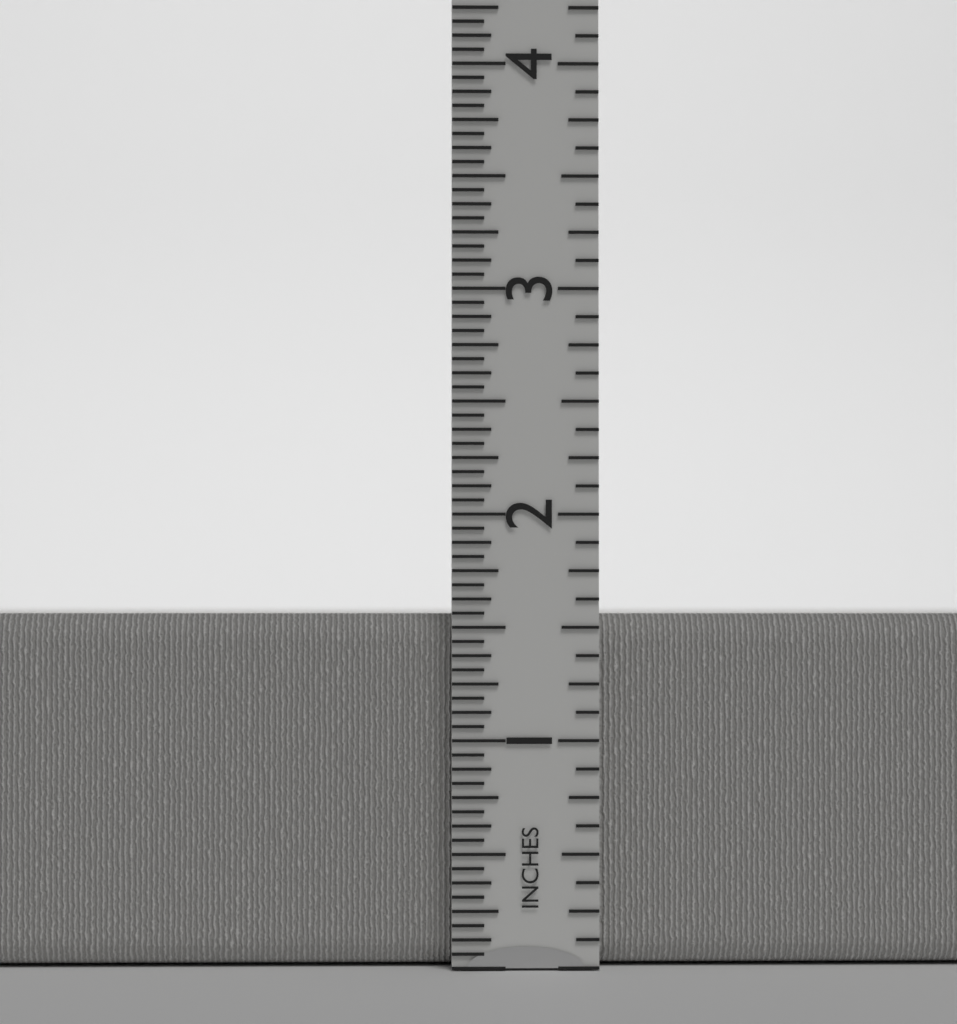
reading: 1.5625 in
